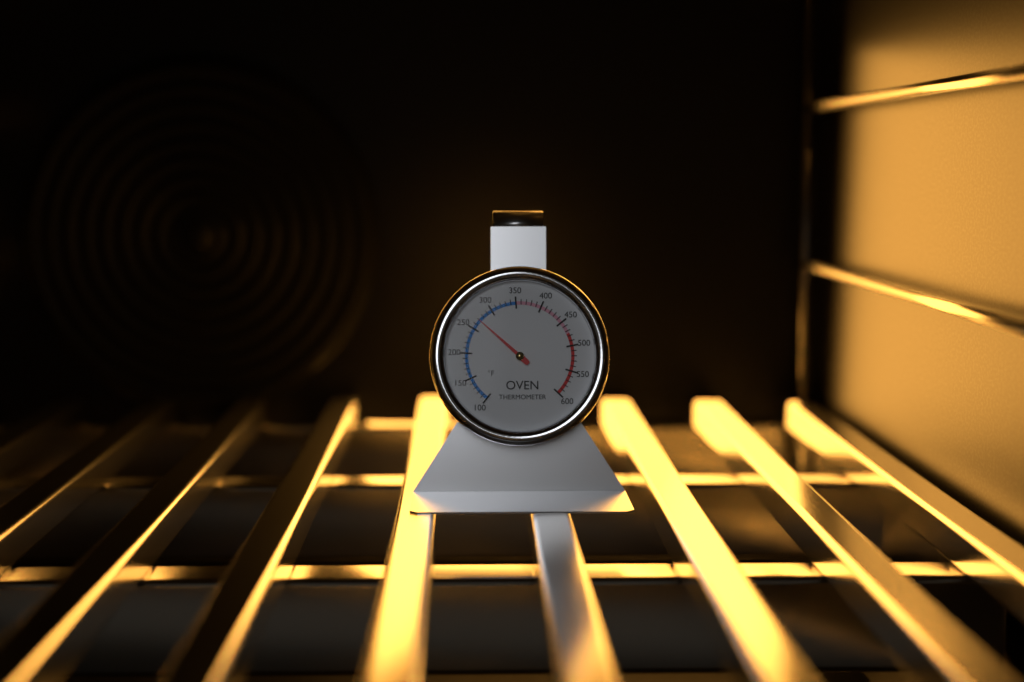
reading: 270 °F
